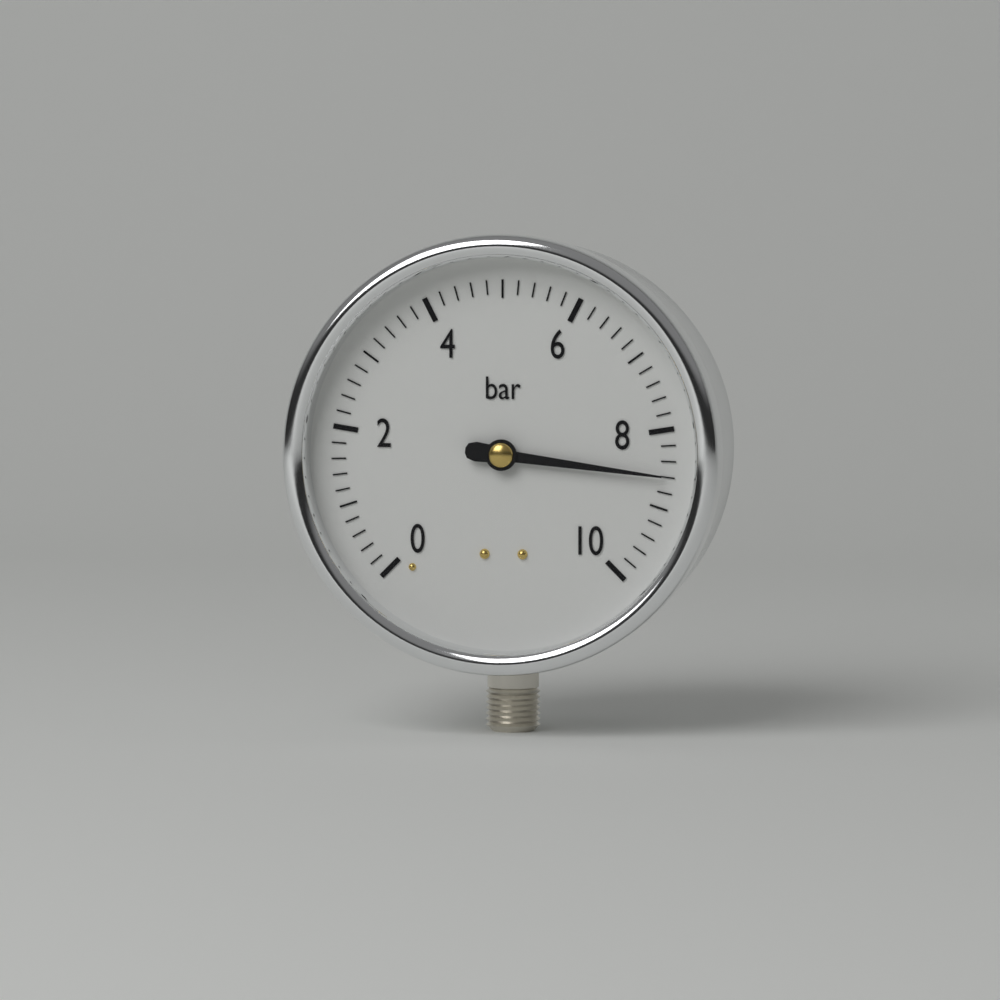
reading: 8.6 bar
